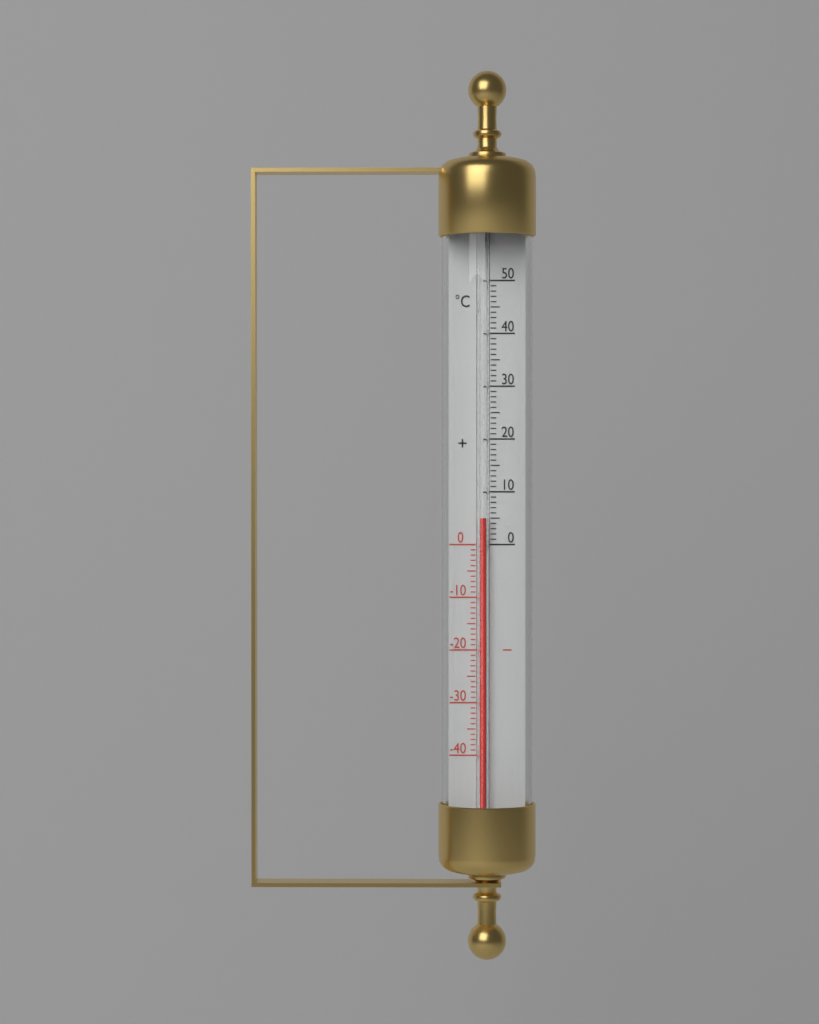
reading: 5 °C
